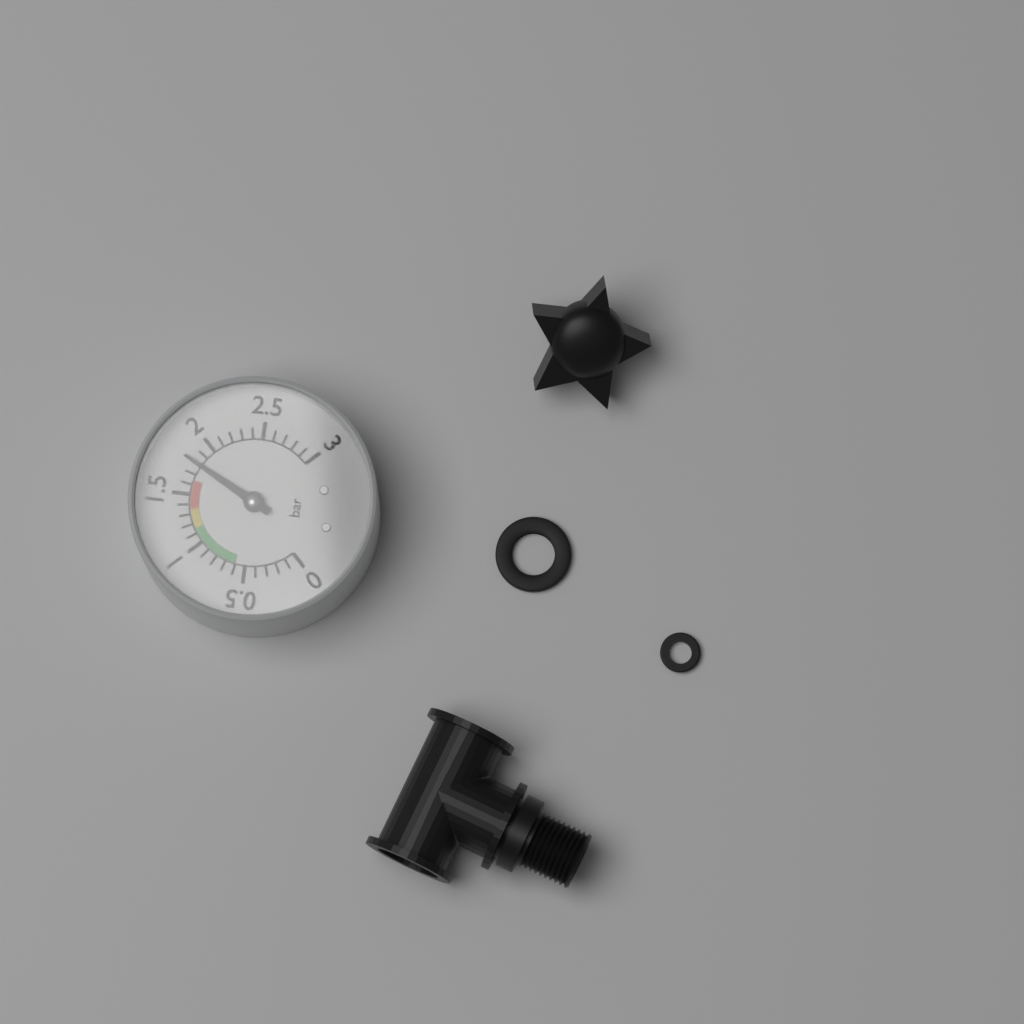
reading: 1.8 bar
